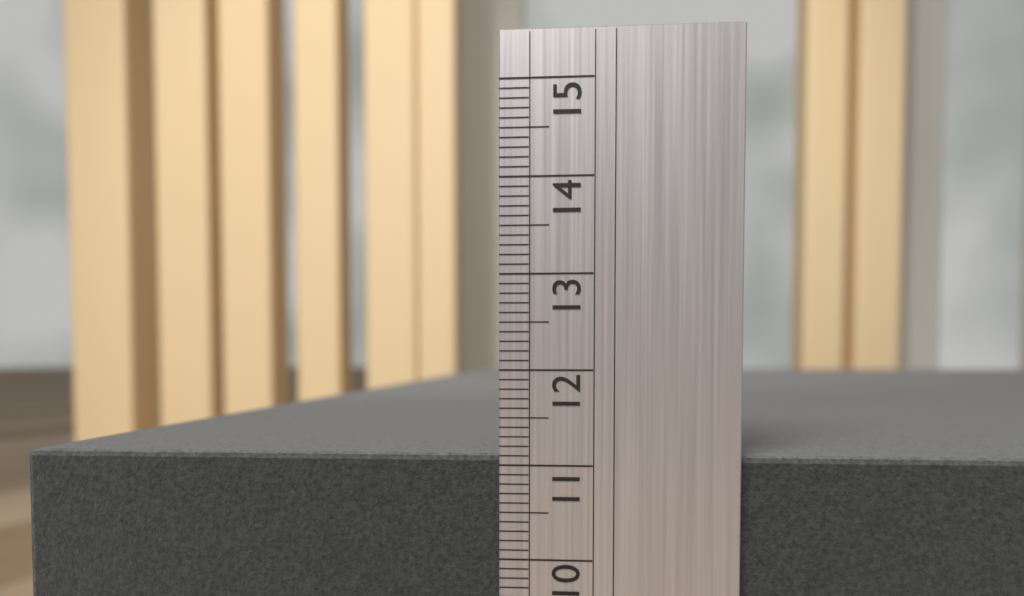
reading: 11.1 (no unit)
